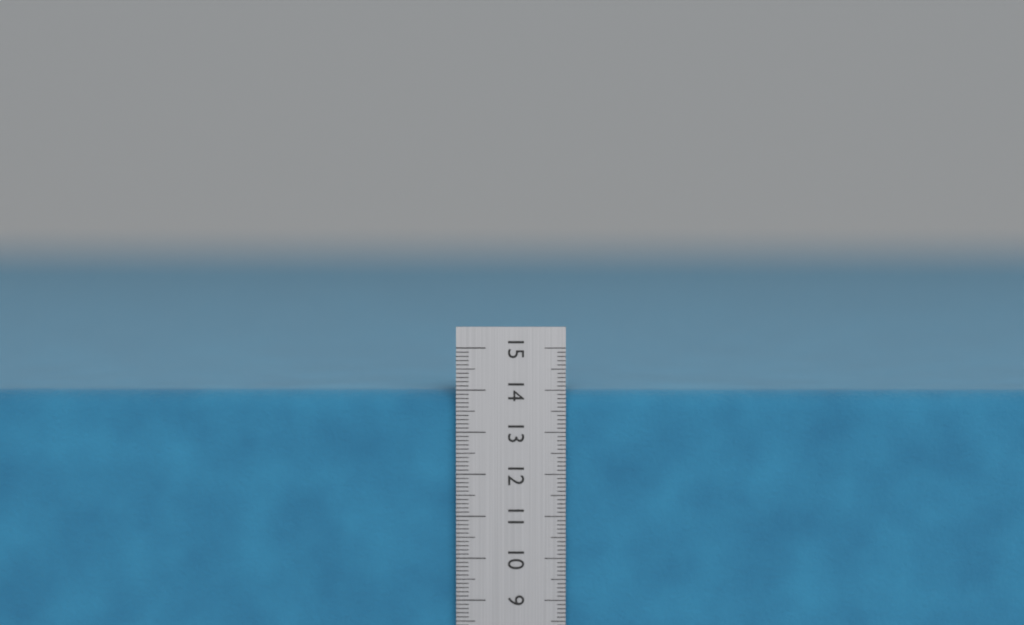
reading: 14.0 cm
